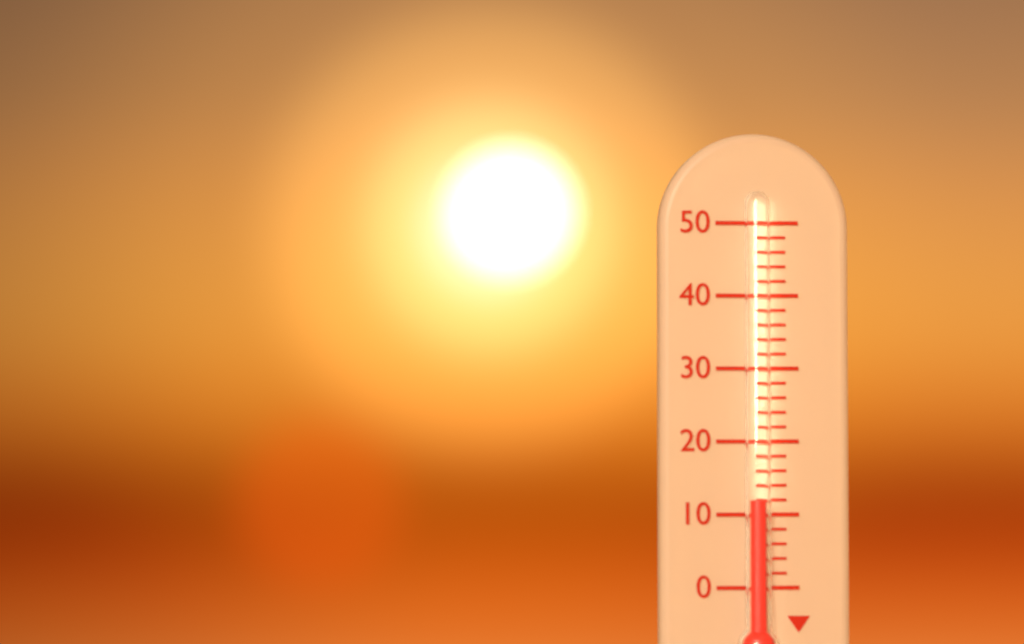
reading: 12 (no unit)
